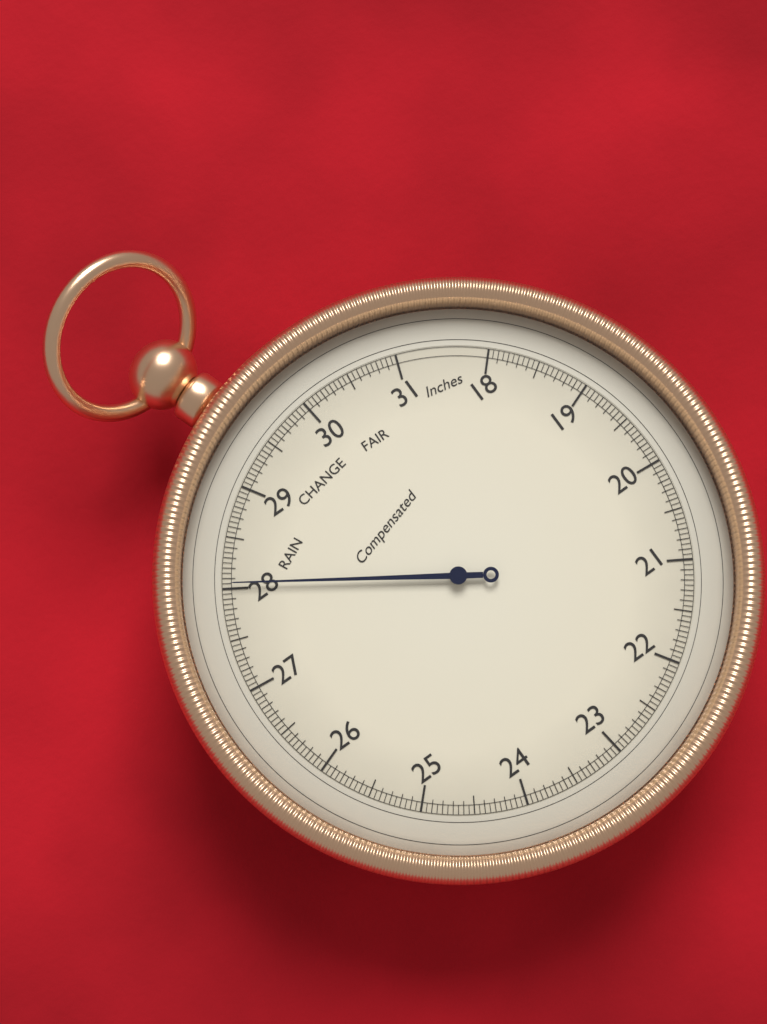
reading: 28.05 inHg
